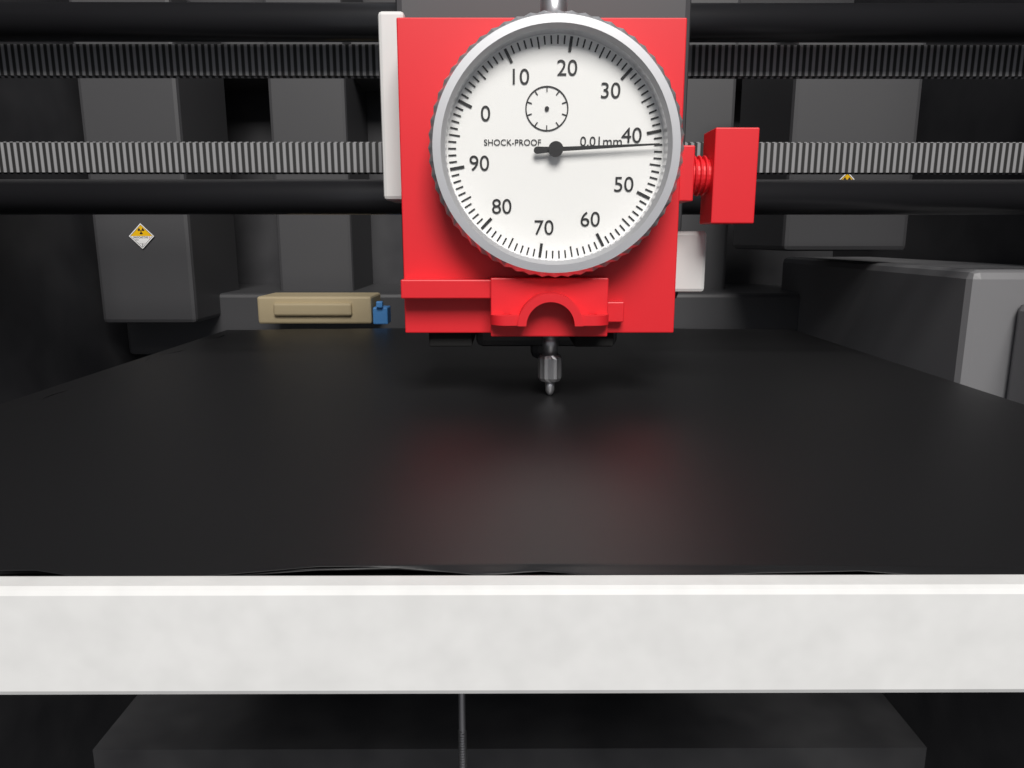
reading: 42 0.01mm
